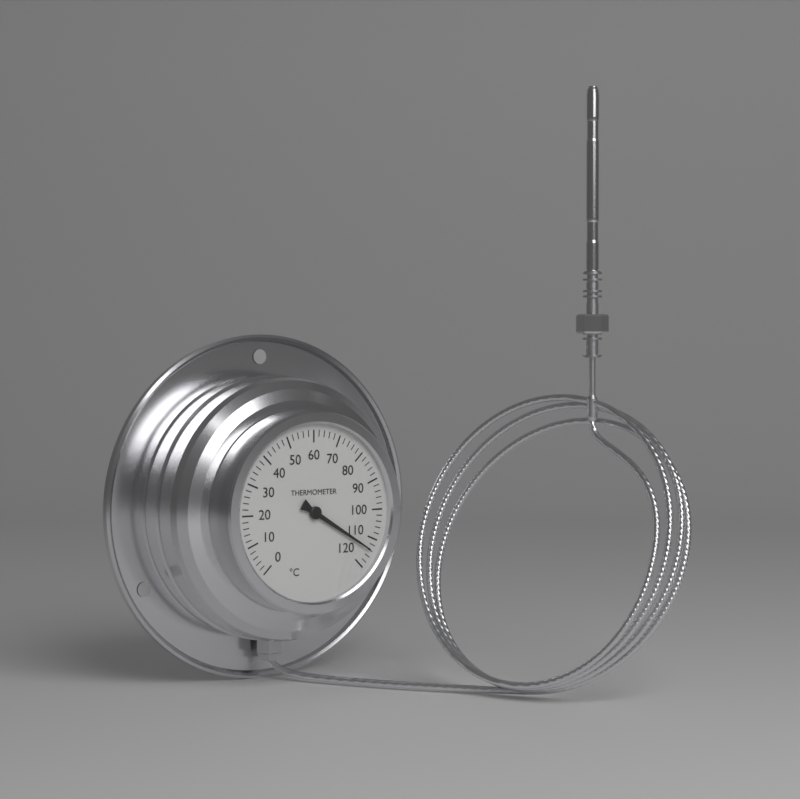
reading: 114 °C
